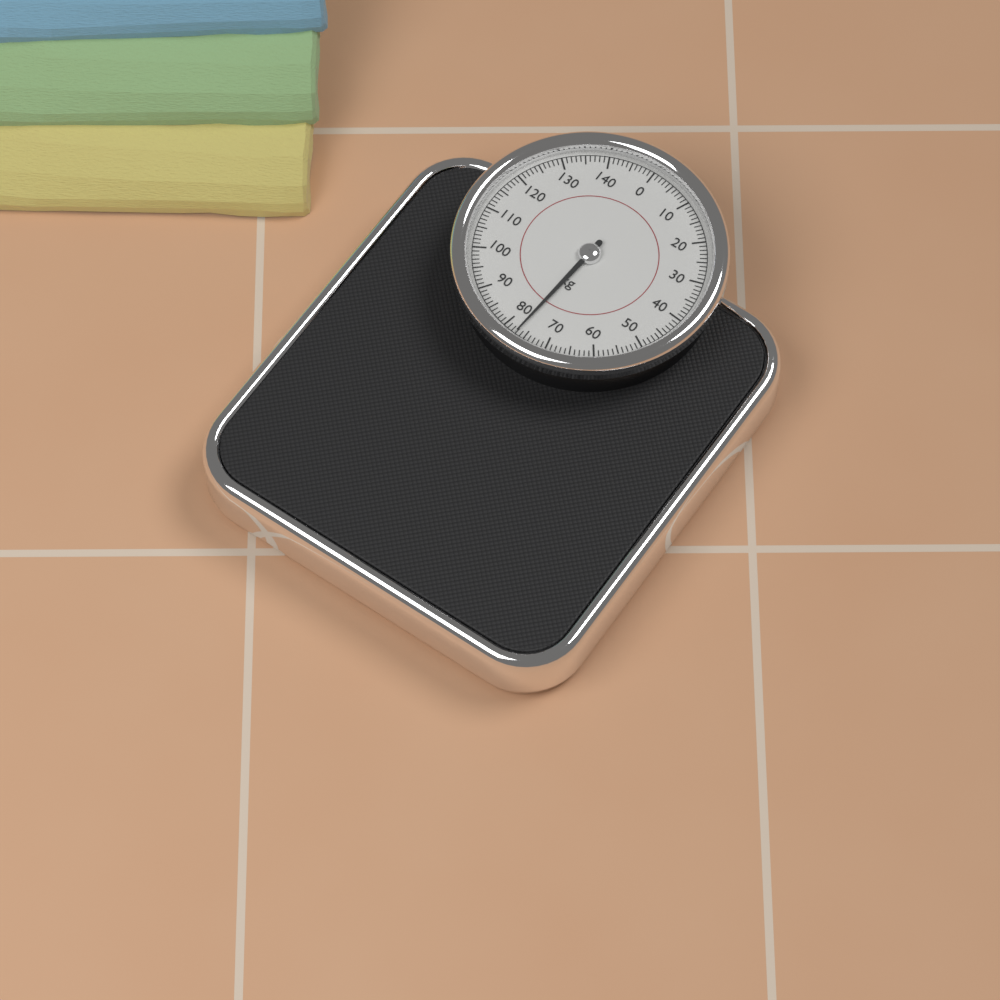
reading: 77 kg
